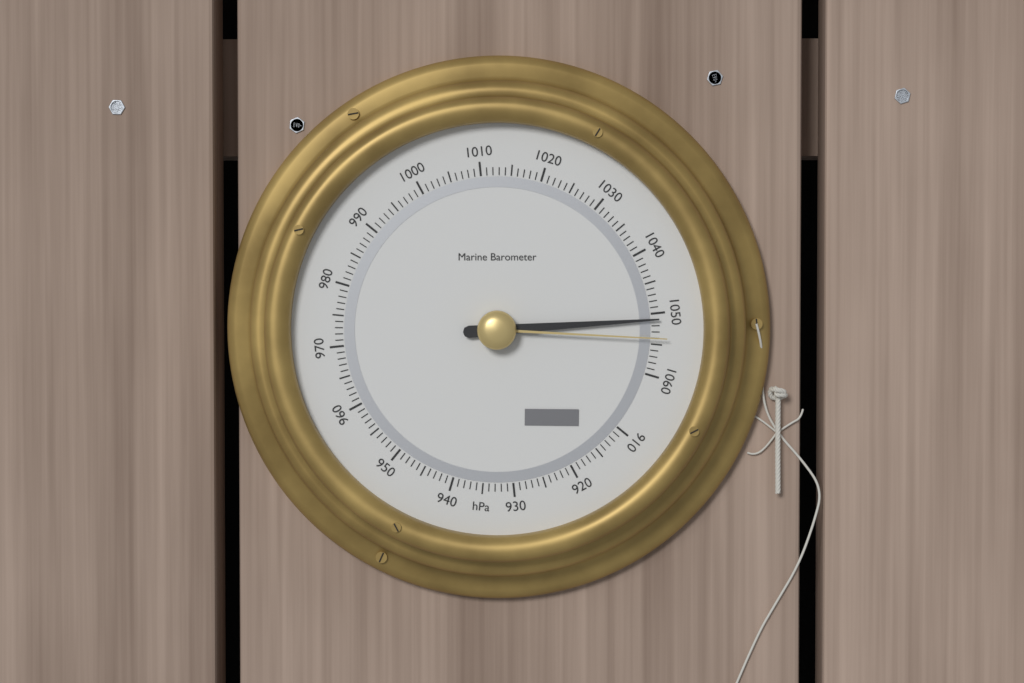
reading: 1051 hPa
